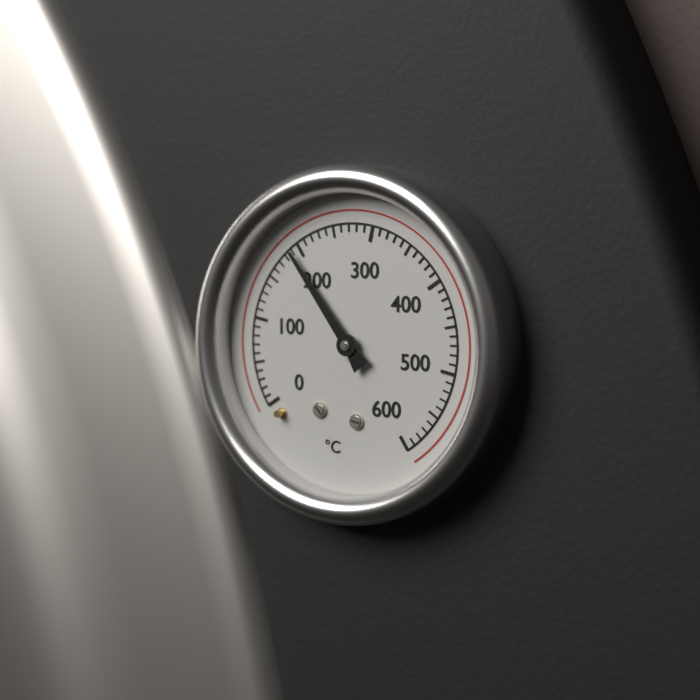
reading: 190 °C
